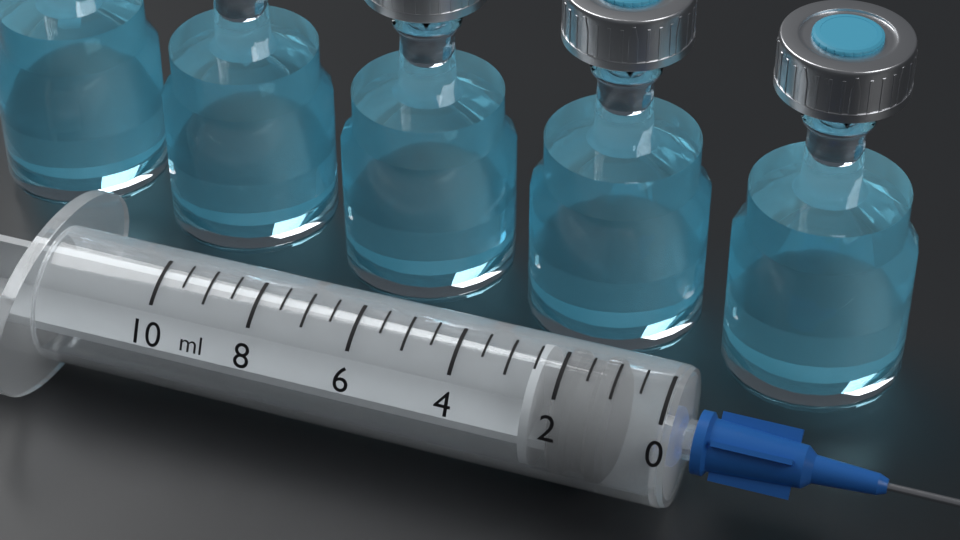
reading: 1.0 ml
